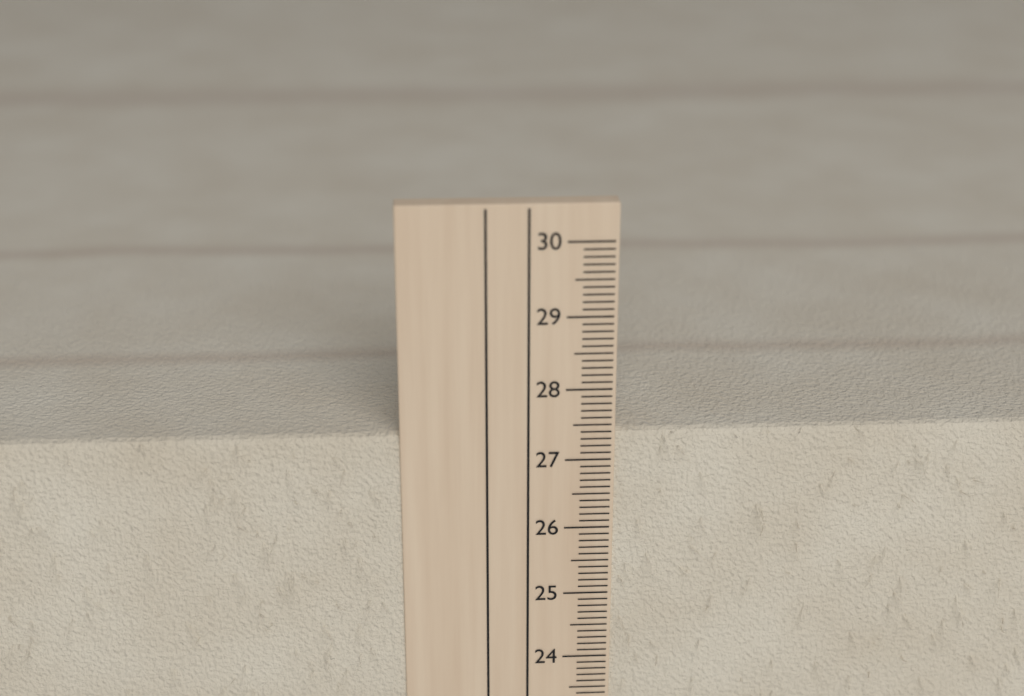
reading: 27.4 cm
